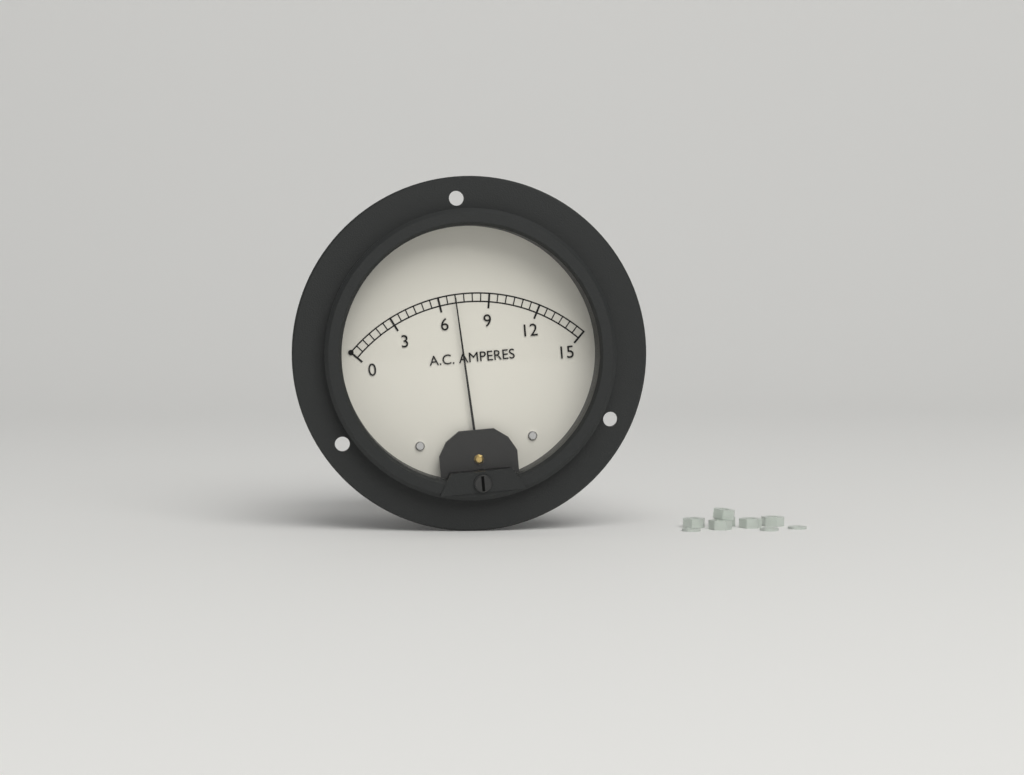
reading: 7.0 A
